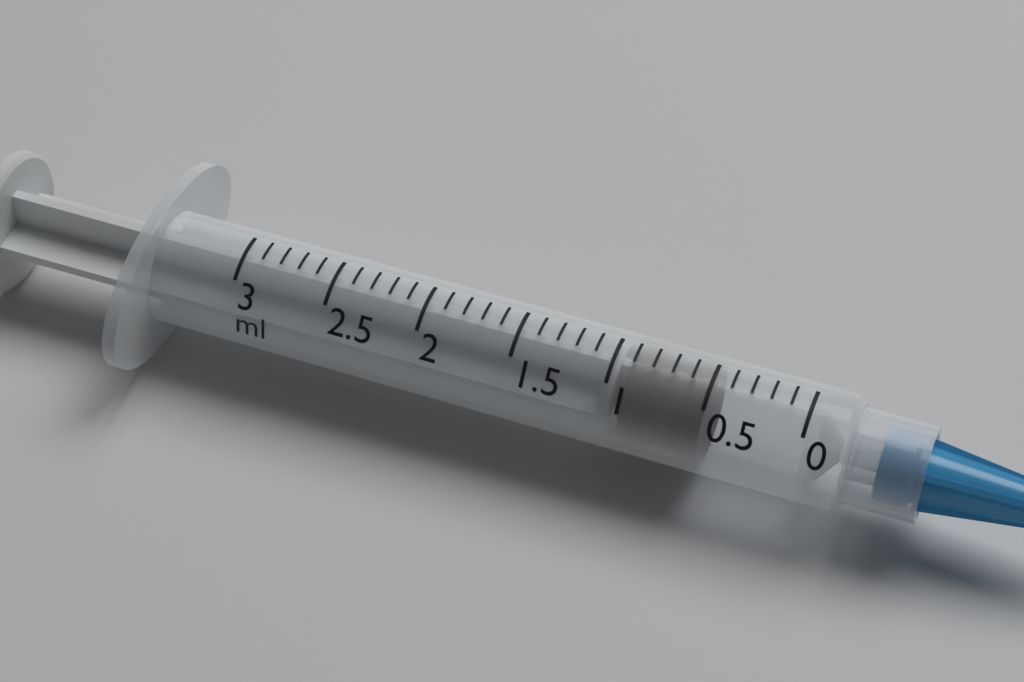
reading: 0.5 ml
